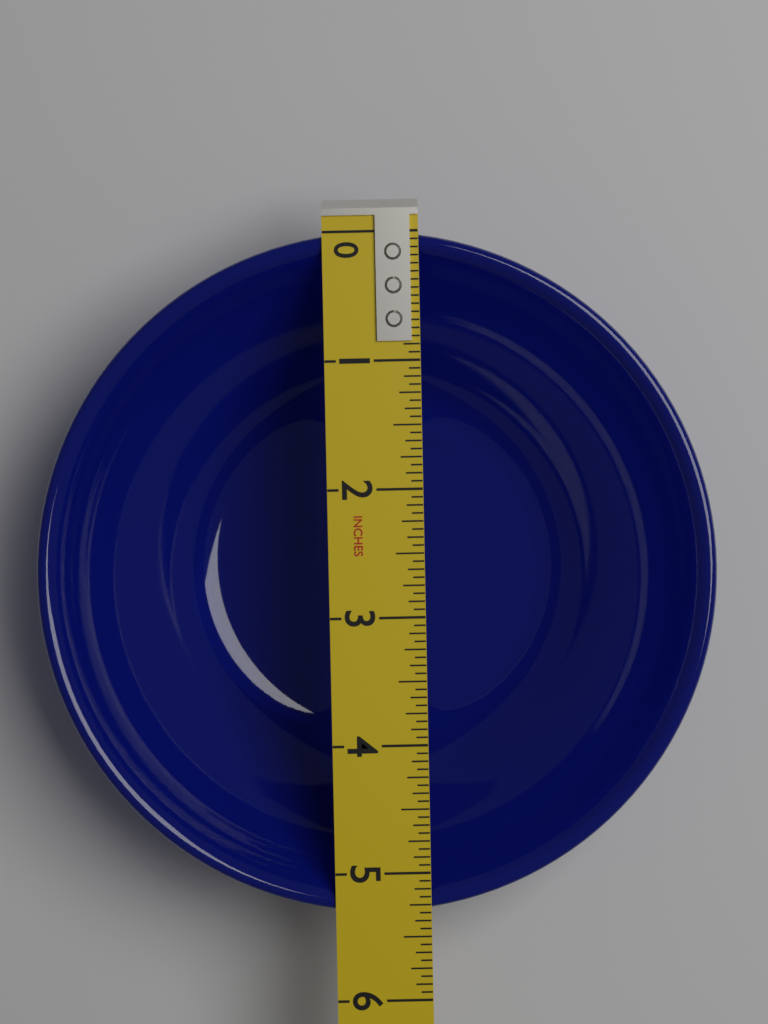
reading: 5.3125 in
